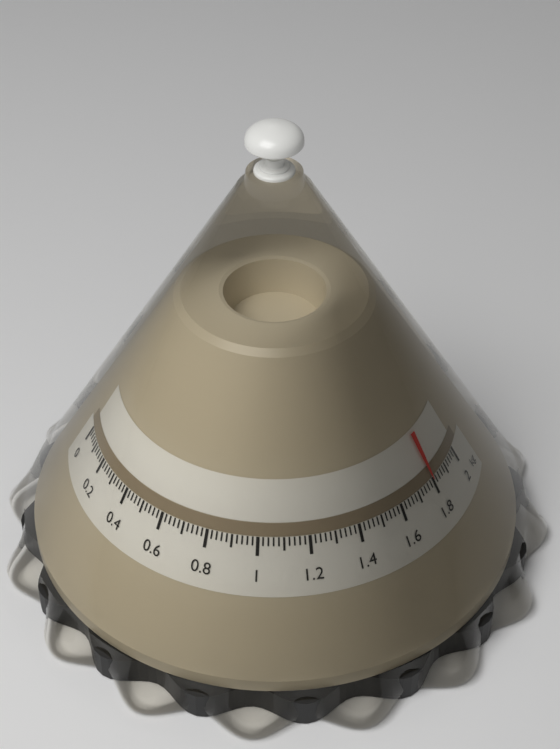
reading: 1.80 kg
